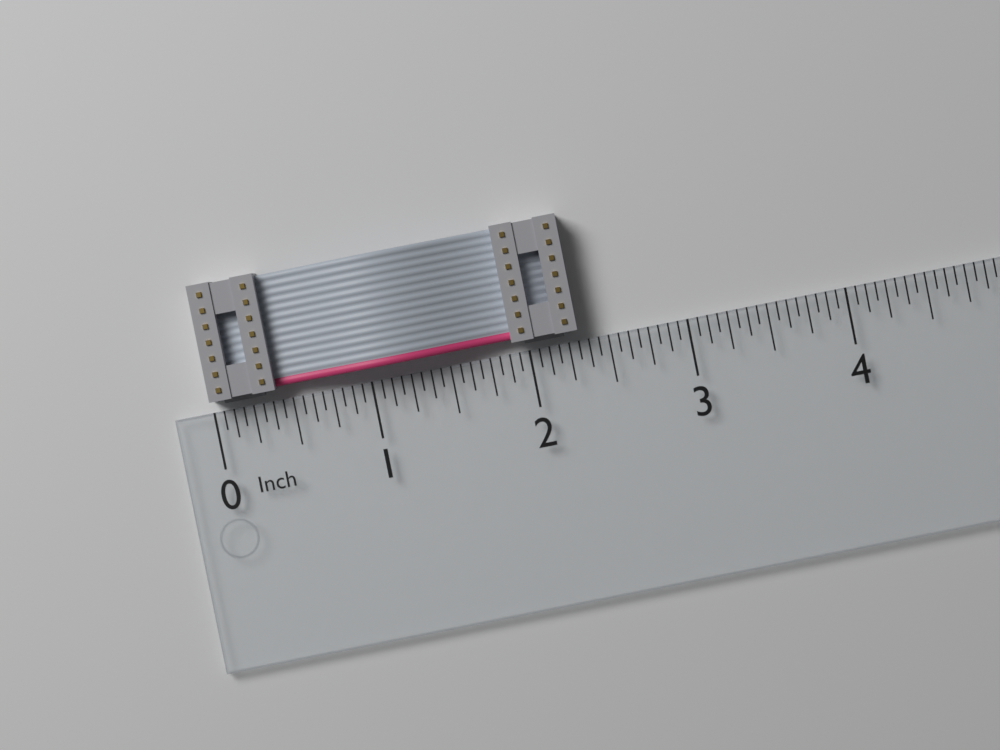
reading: 2.3125 in
